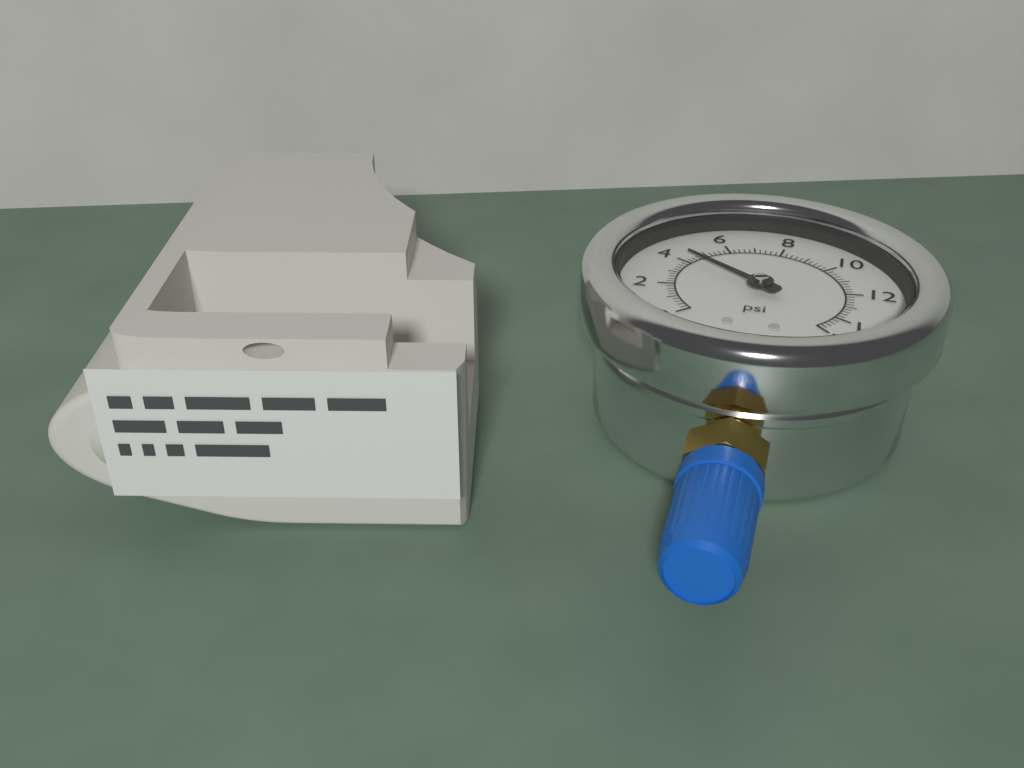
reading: 4.4 psi
